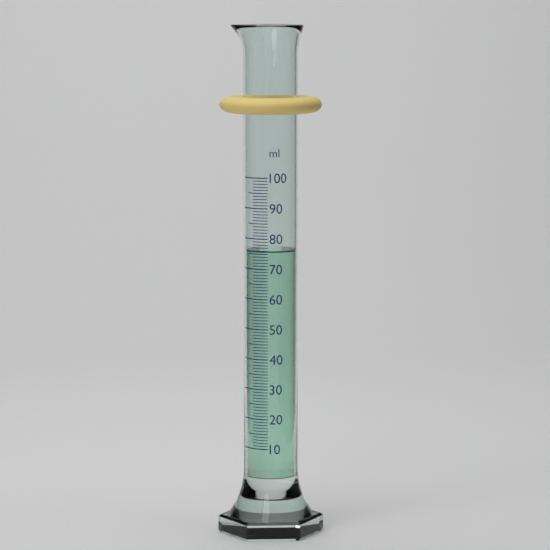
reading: 76 ml
